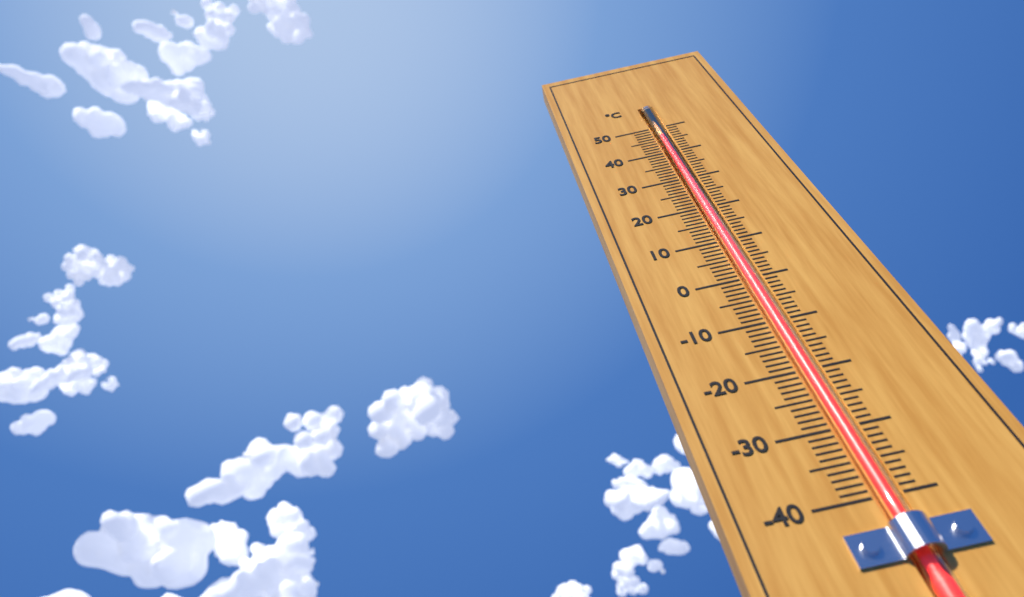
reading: 46 °C
